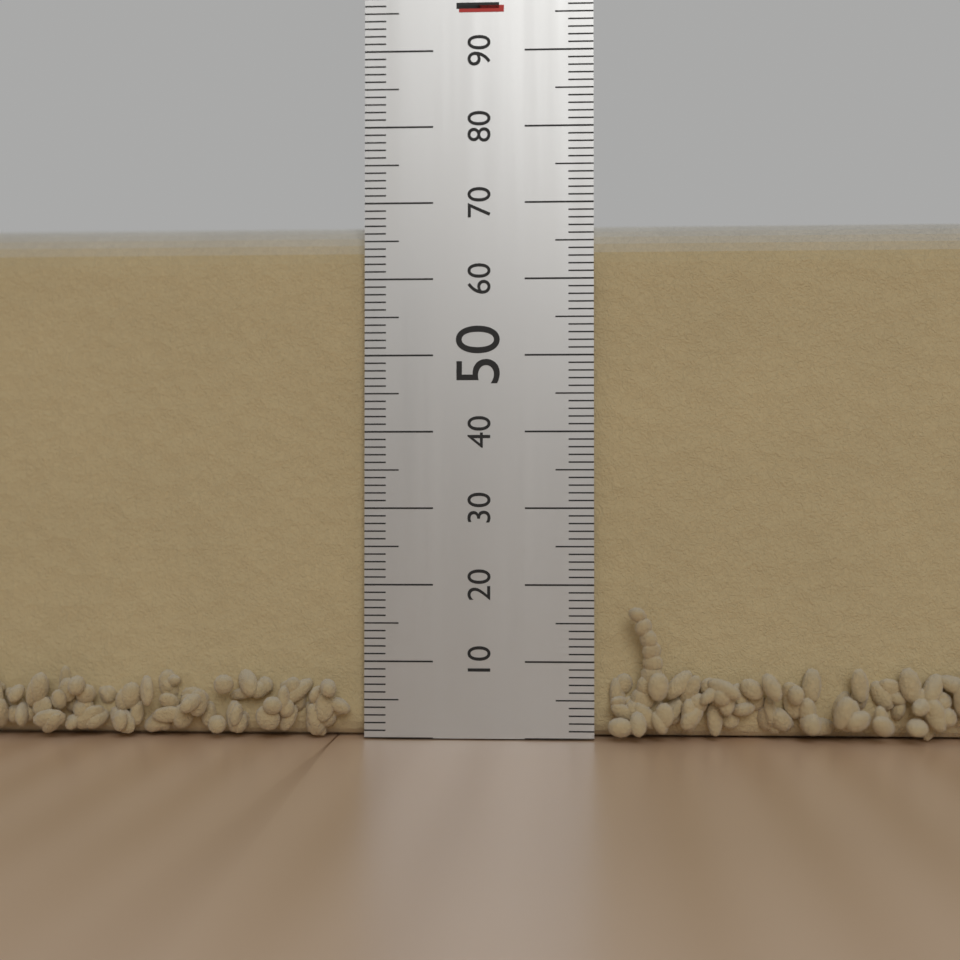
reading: 68 mm
